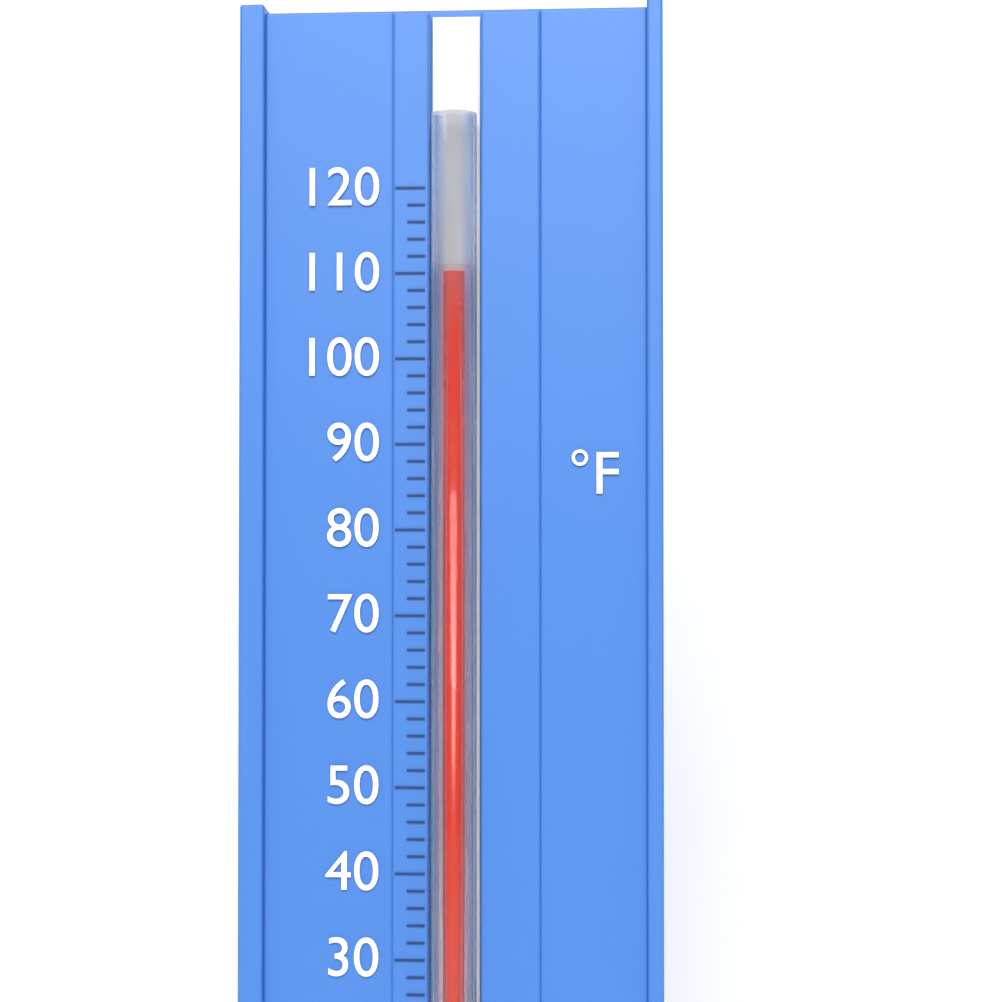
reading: 110 °F
